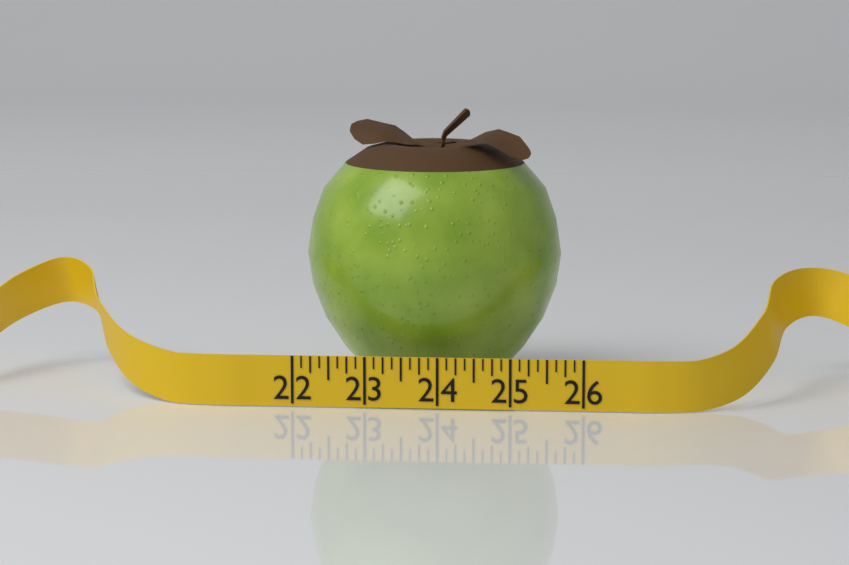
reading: 25.625 (no unit)
